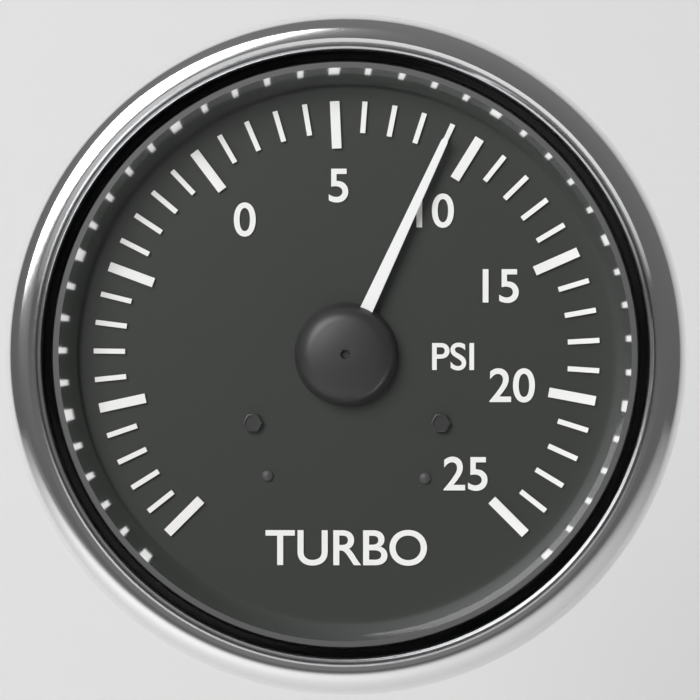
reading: 9 psi
